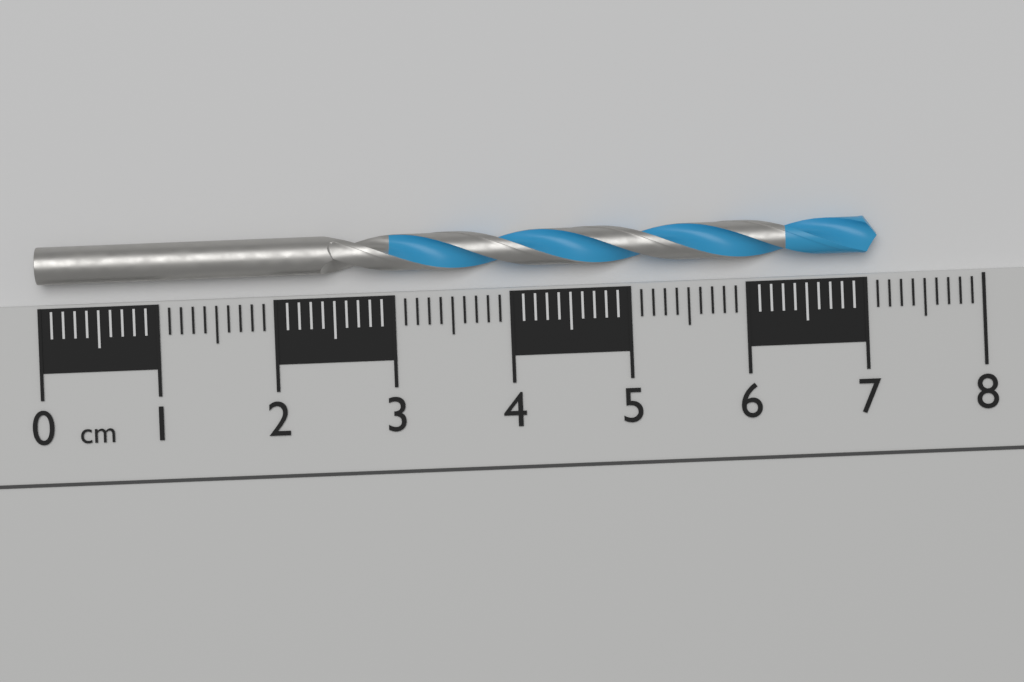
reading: 7.1 cm
